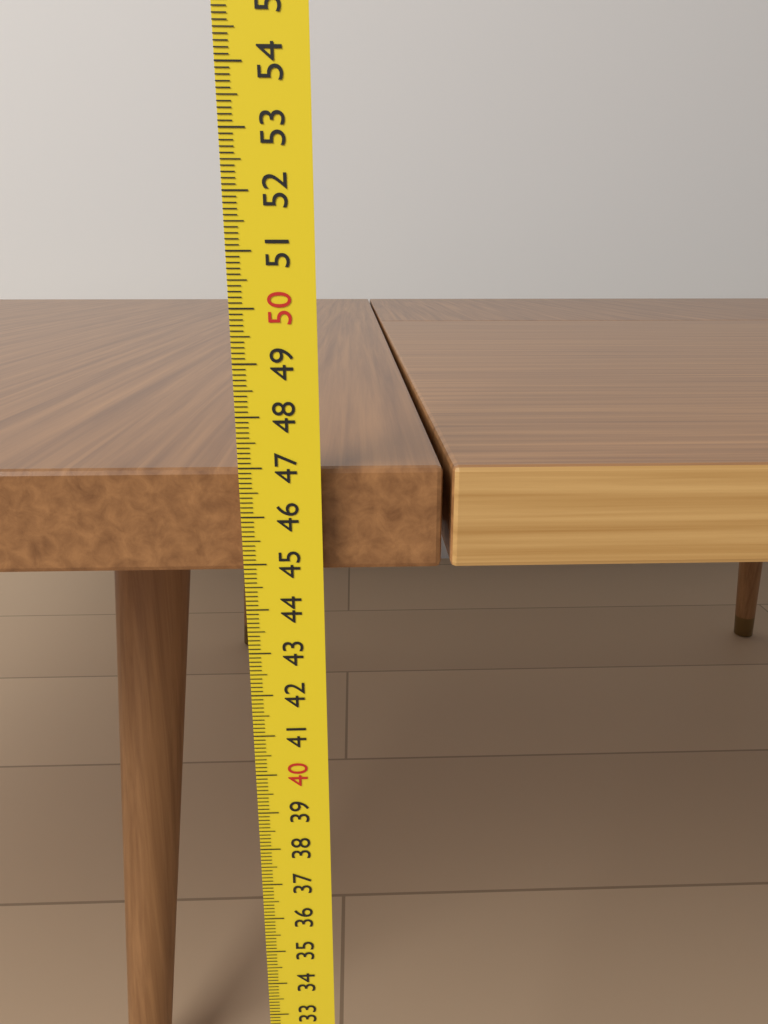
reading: 46.9 cm
